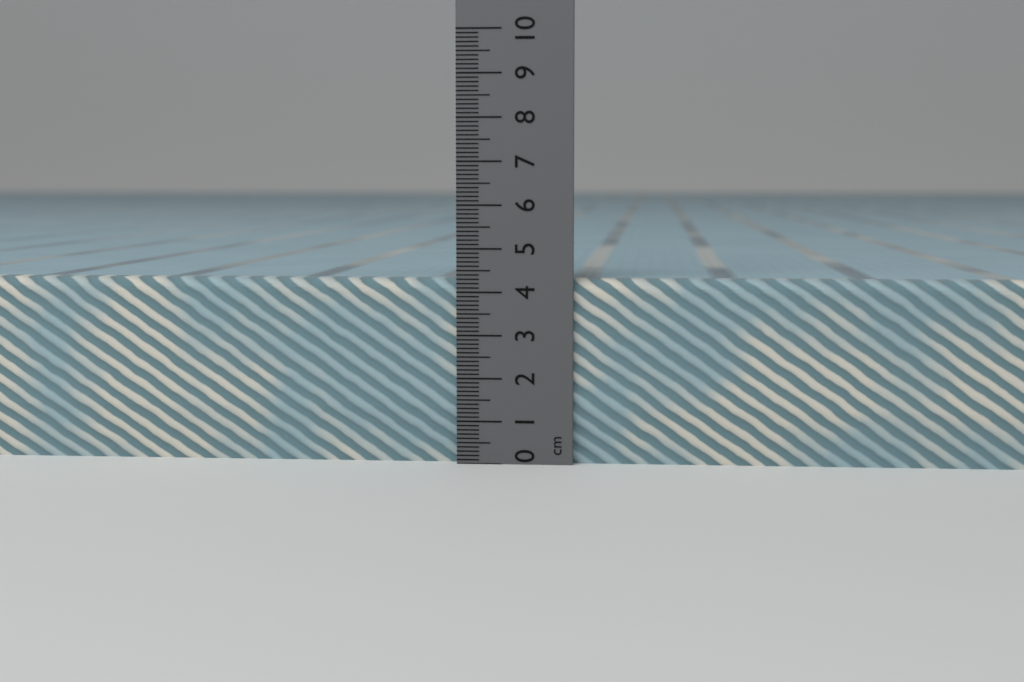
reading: 4.3 cm
